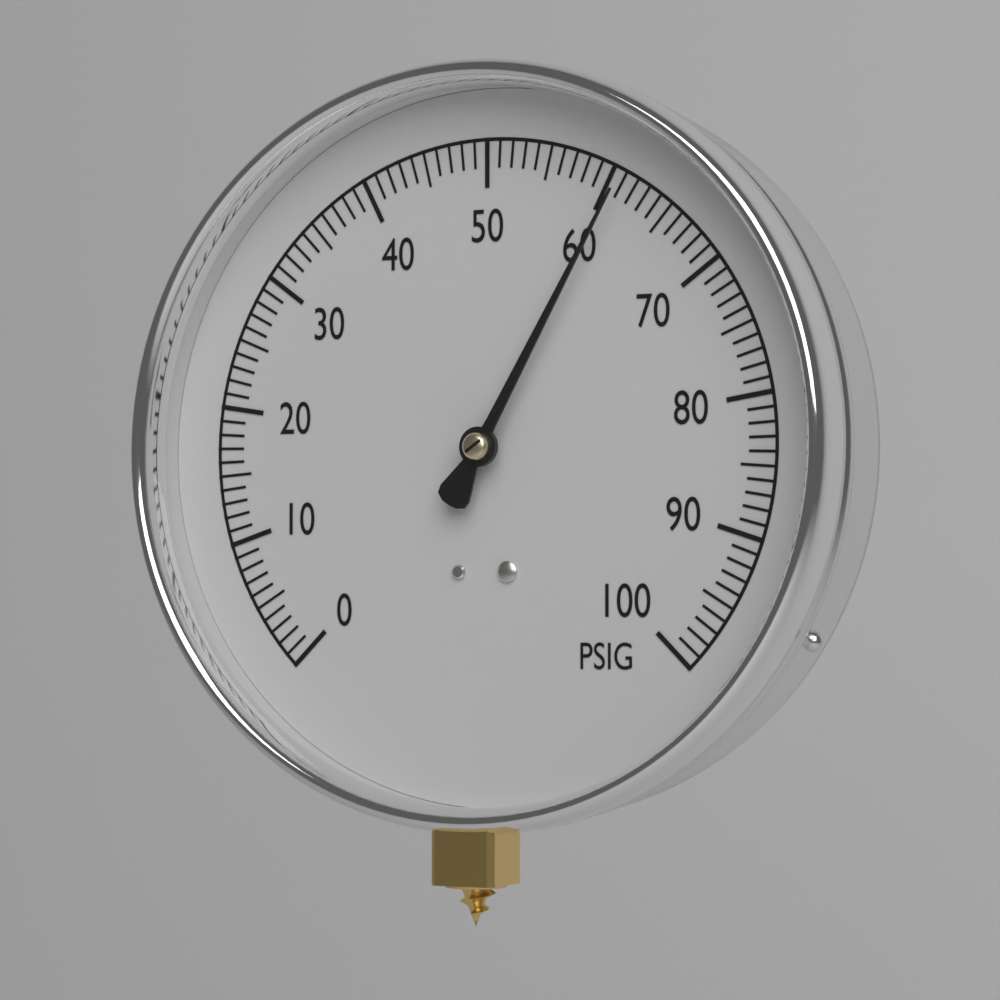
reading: 61 PSIG
